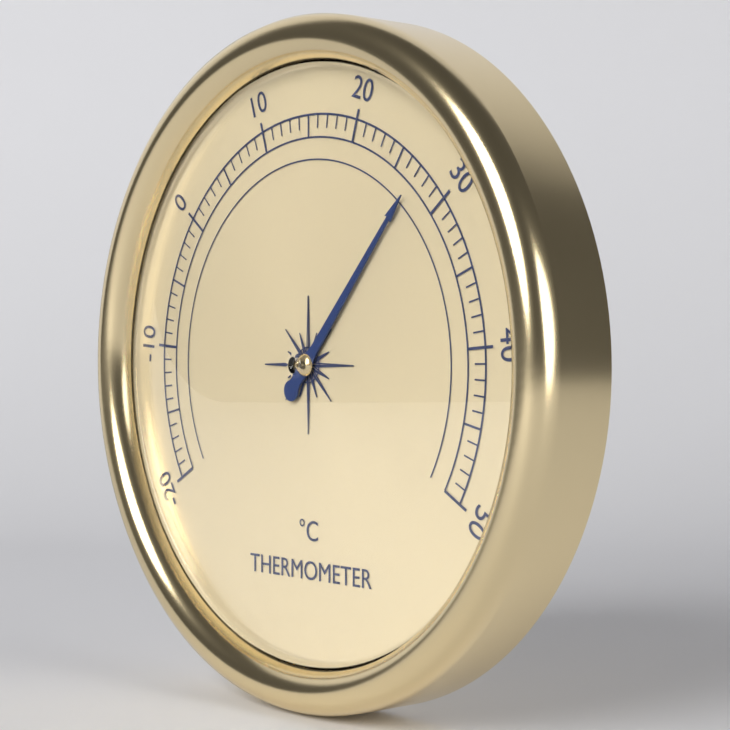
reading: 27 °C
